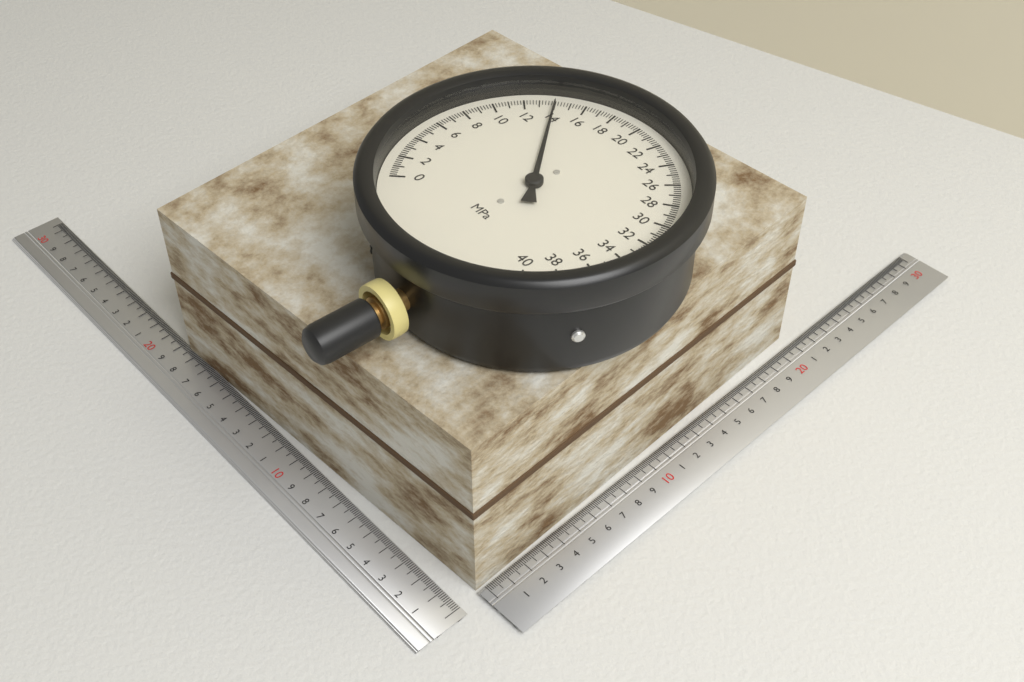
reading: 14.0 MPa
